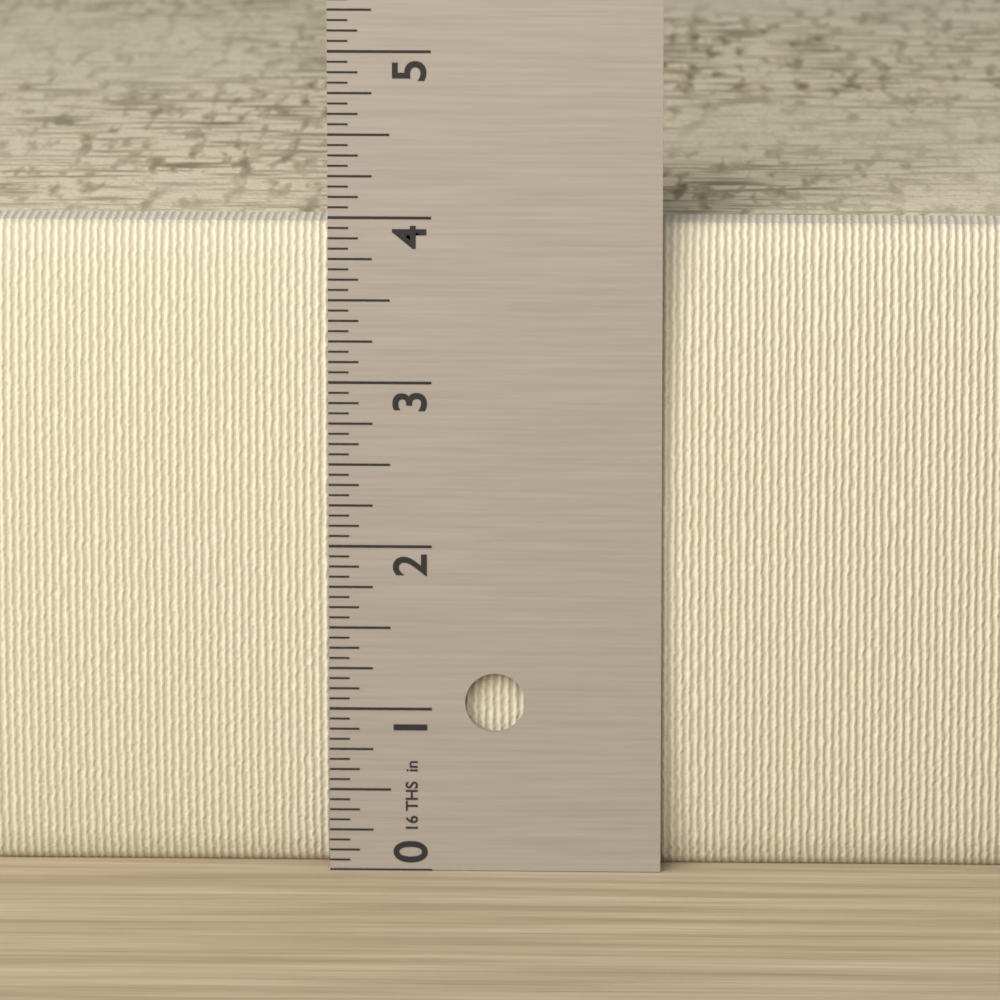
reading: 3.9375 in
